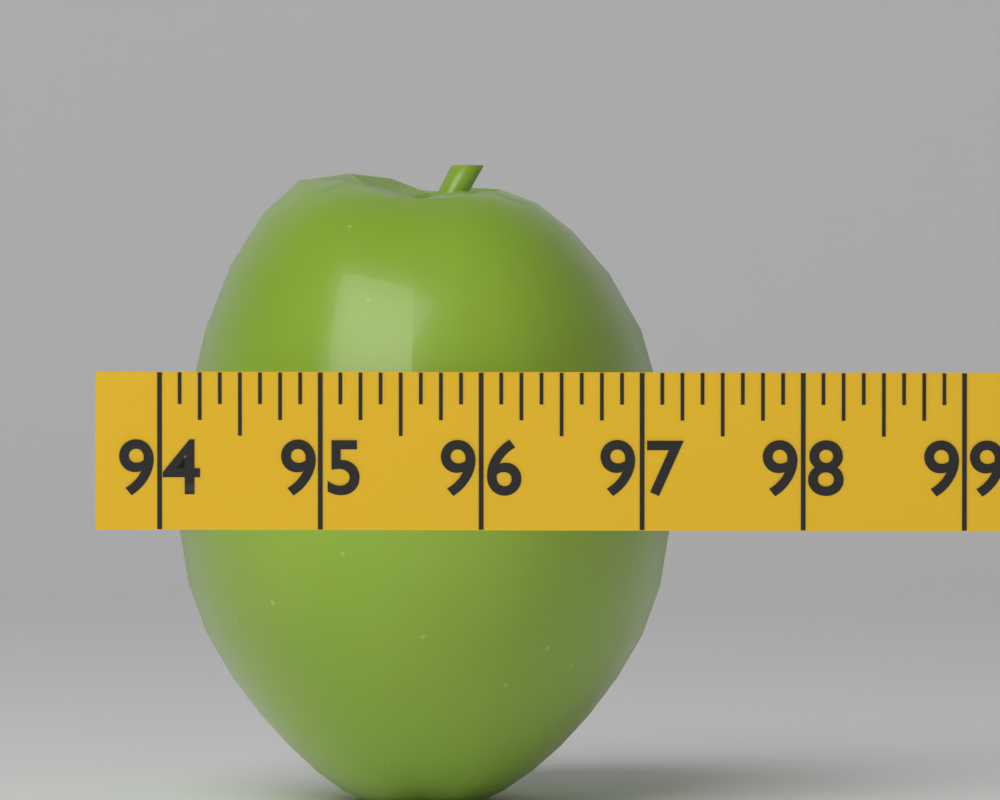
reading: 97.125 (no unit)
